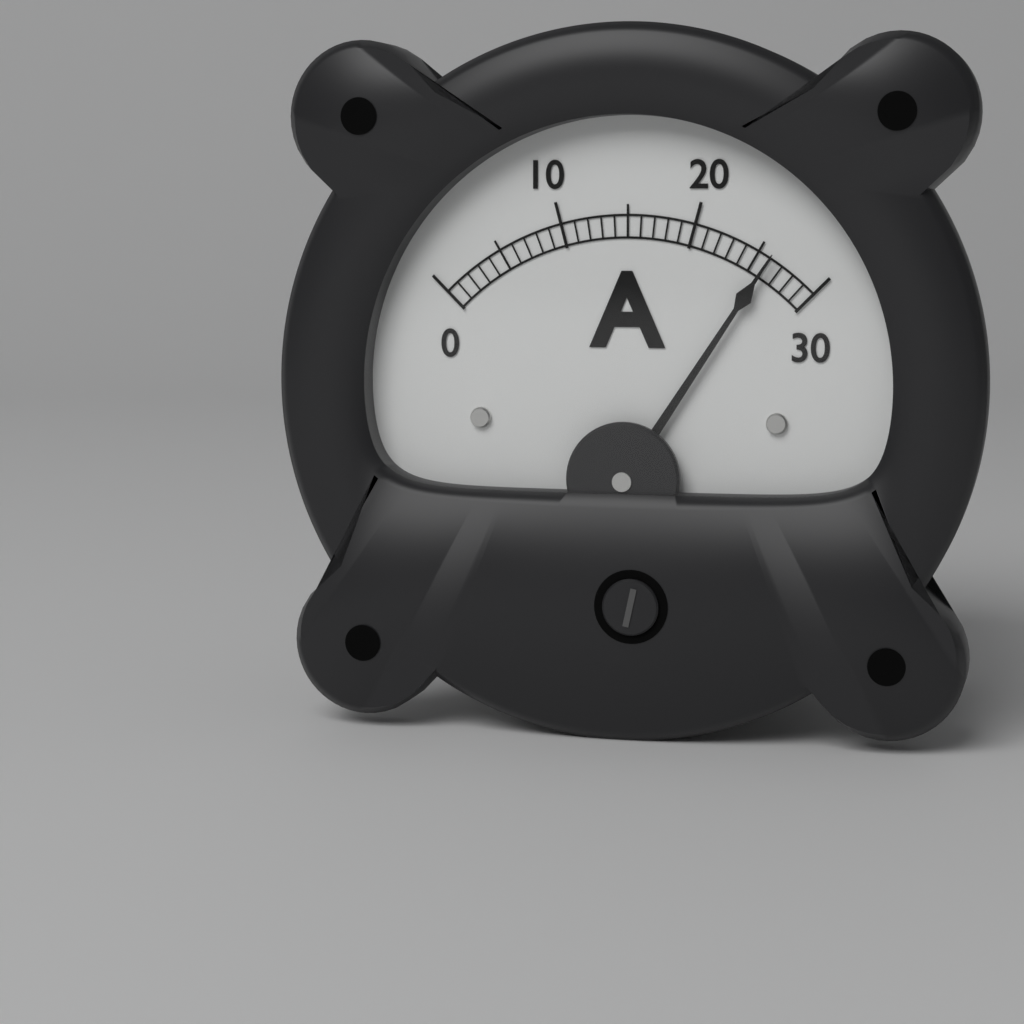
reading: 26 A
